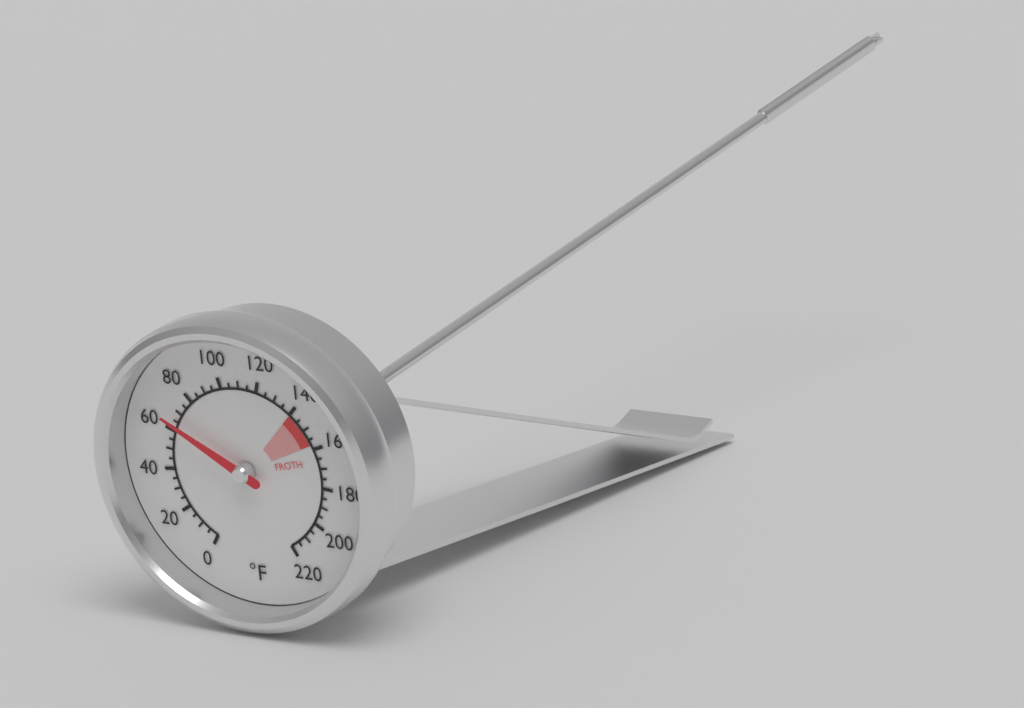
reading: 65 °F
